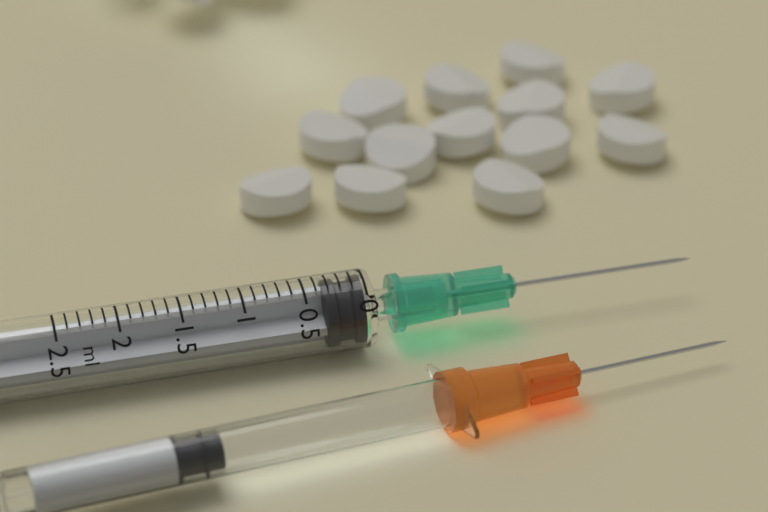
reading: 0.0 ml
